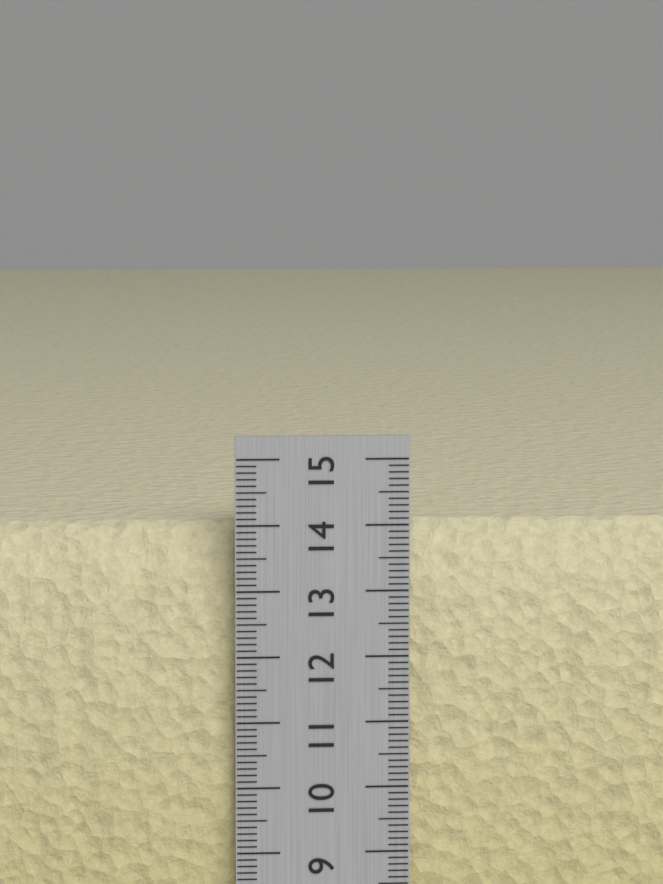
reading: 14.0 cm
